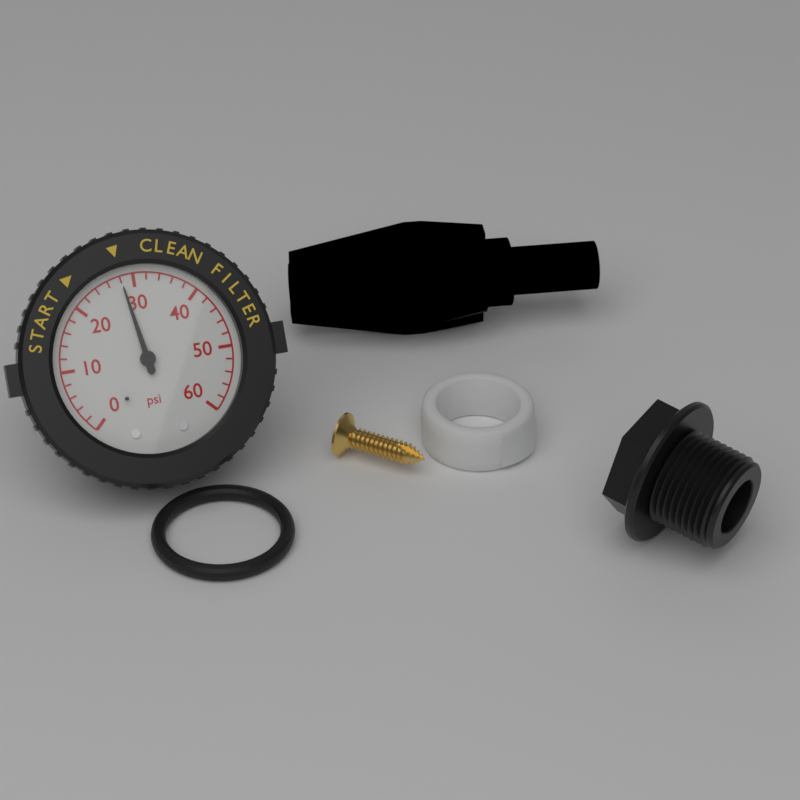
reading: 28 psi
